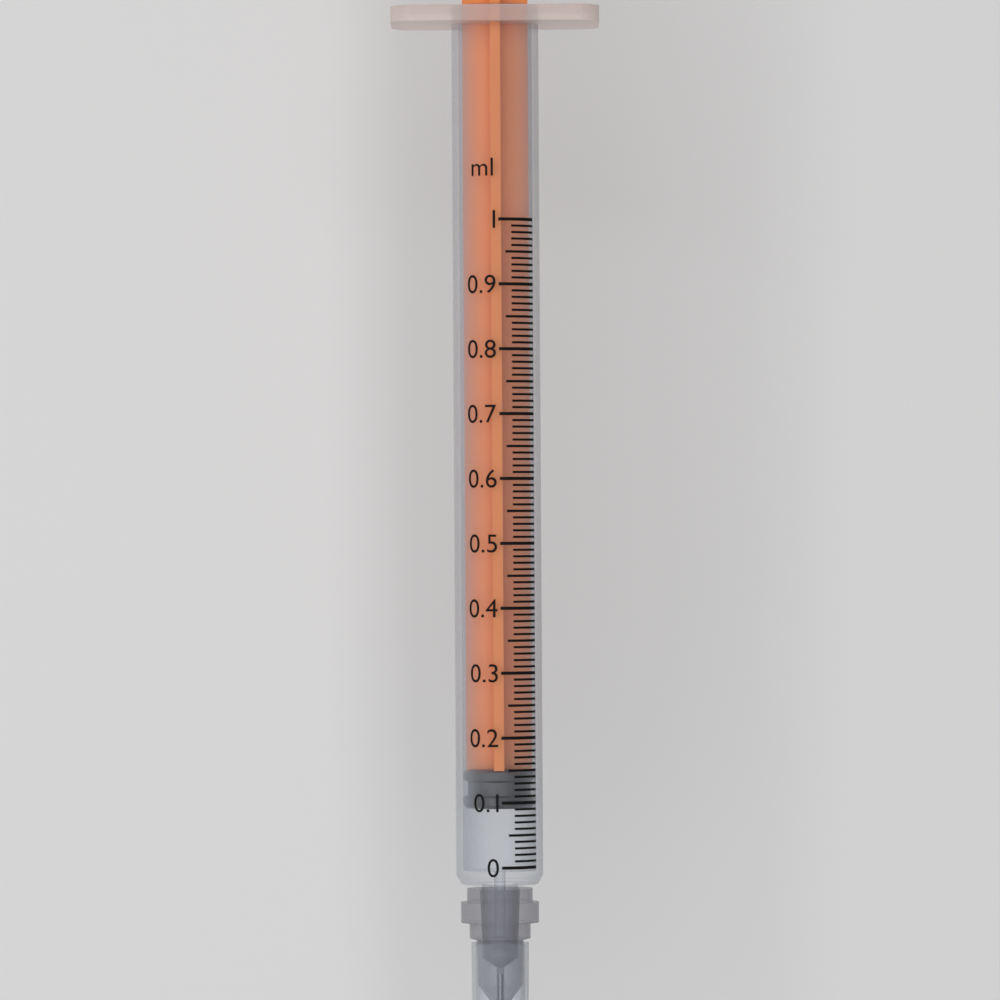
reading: 0.09 ml
